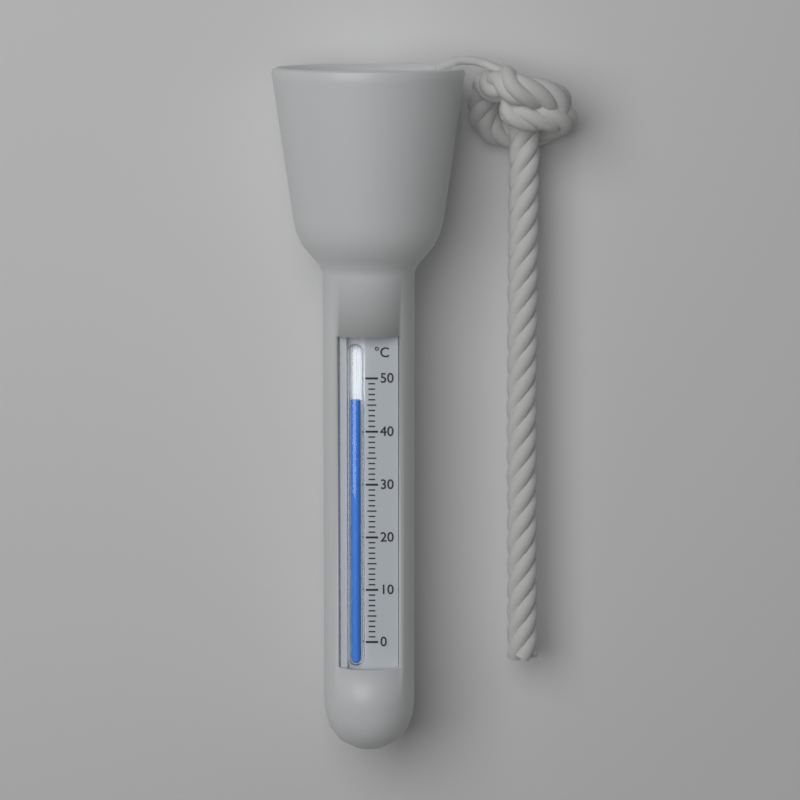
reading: 46 °C
